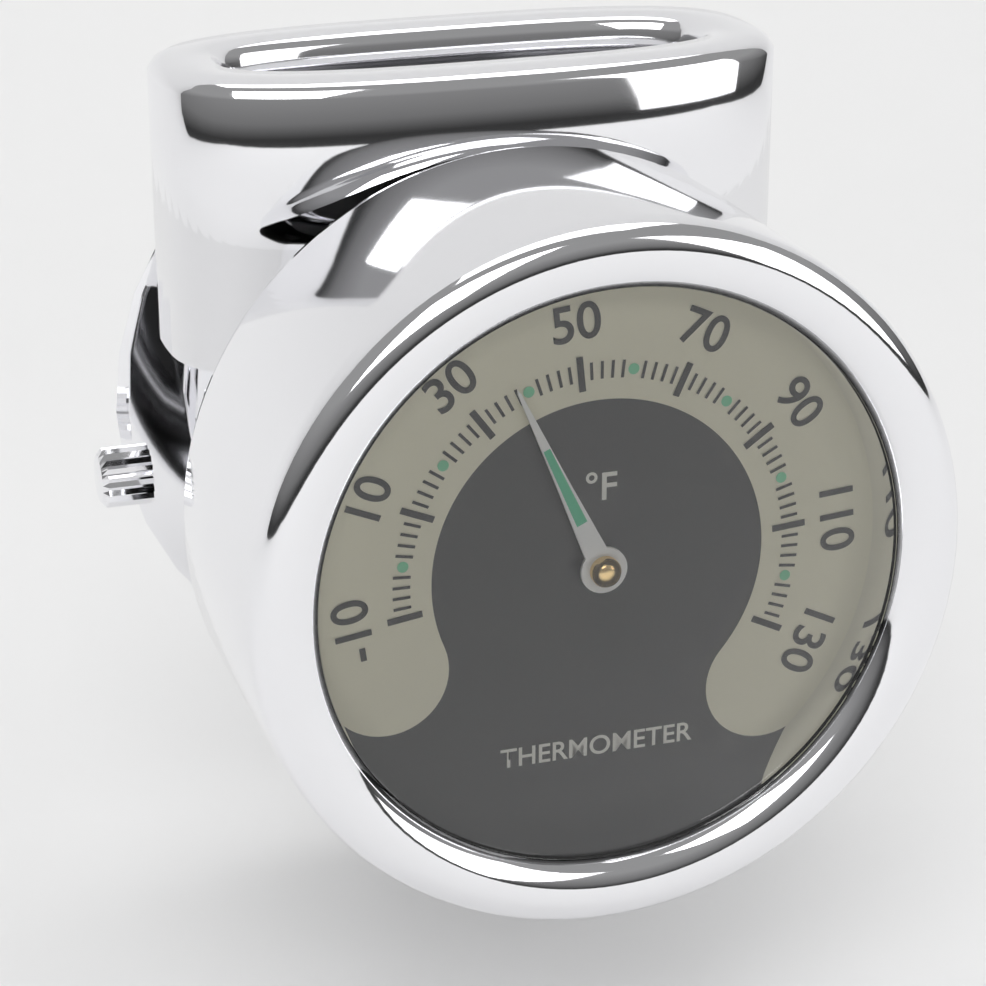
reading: 38 °F
